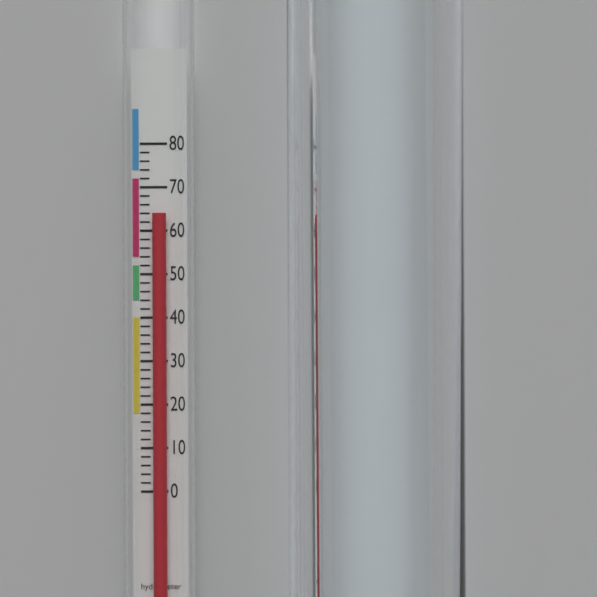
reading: 64 (no unit)
